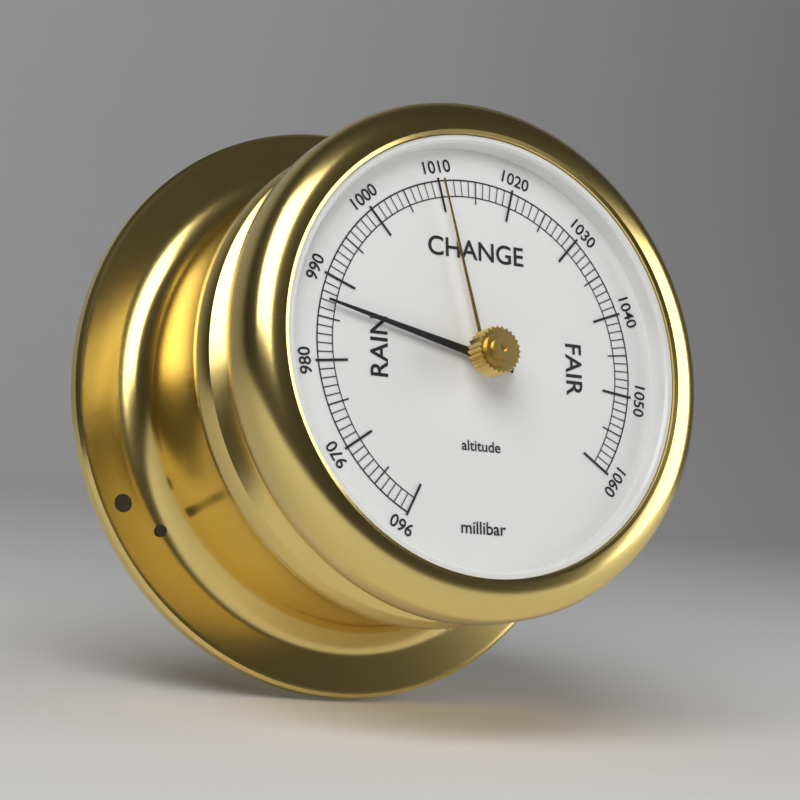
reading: 987 millibar
